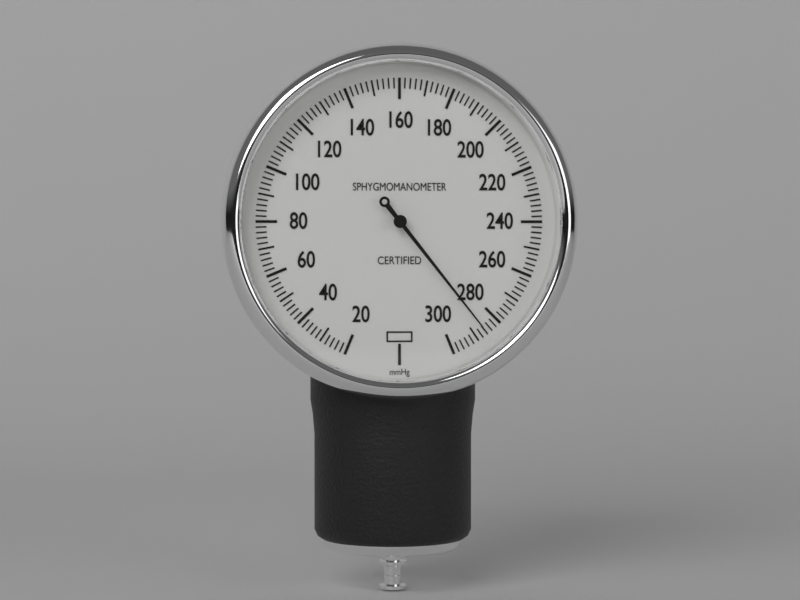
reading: 286 mmHg
